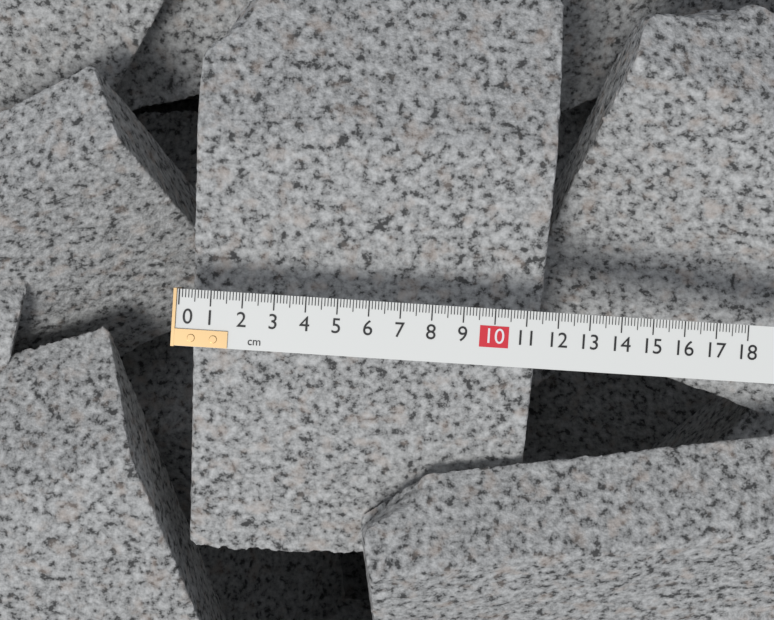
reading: 11.7 cm
